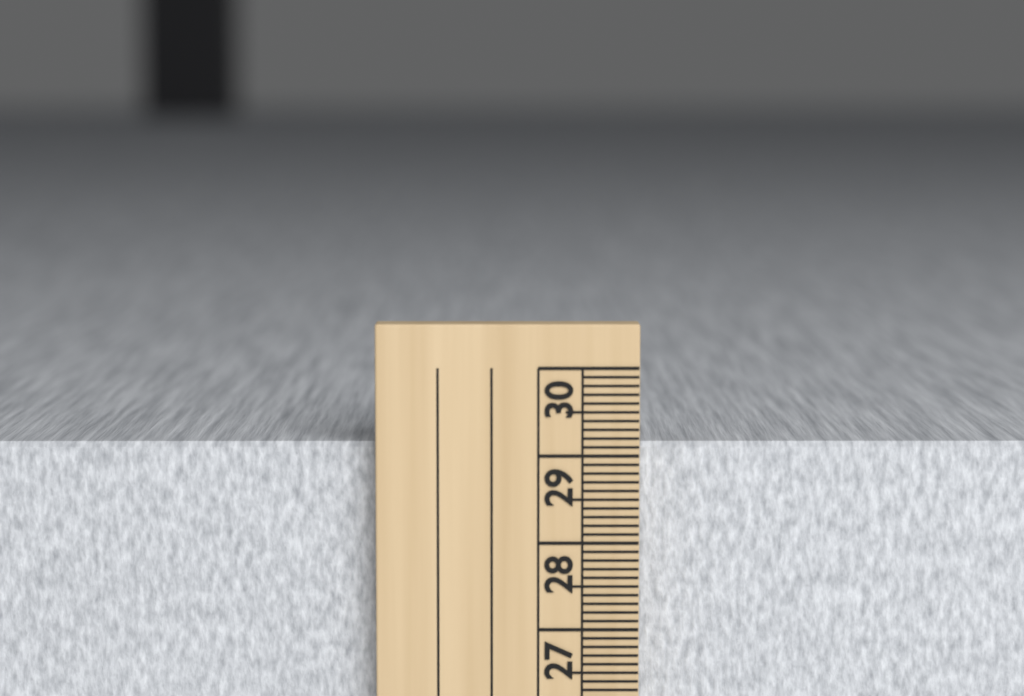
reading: 29.1 cm
